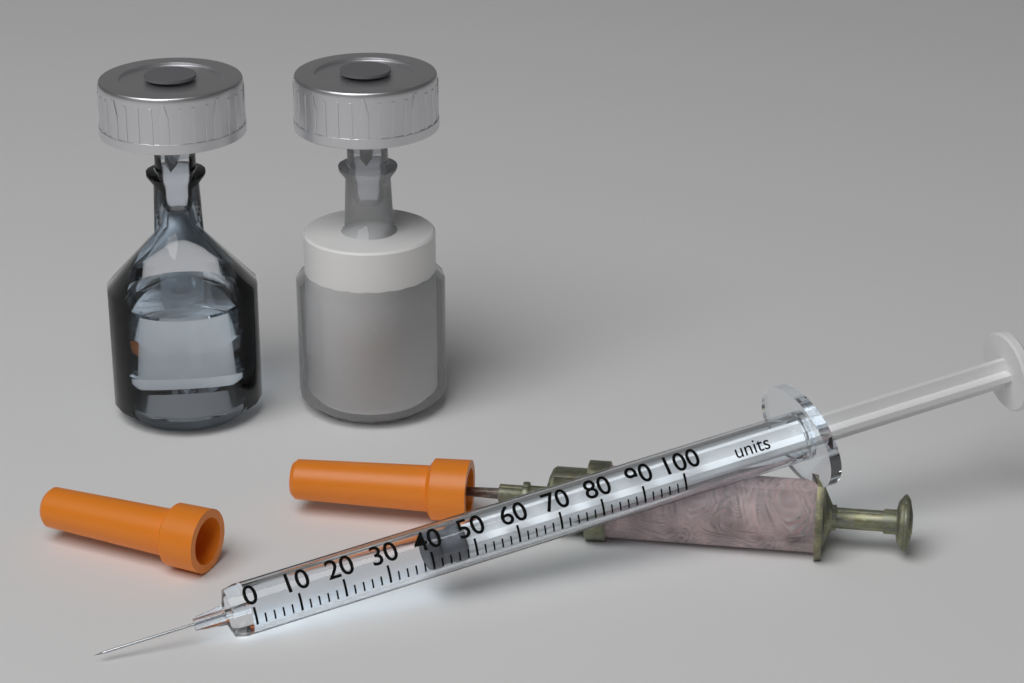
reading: 40 units
